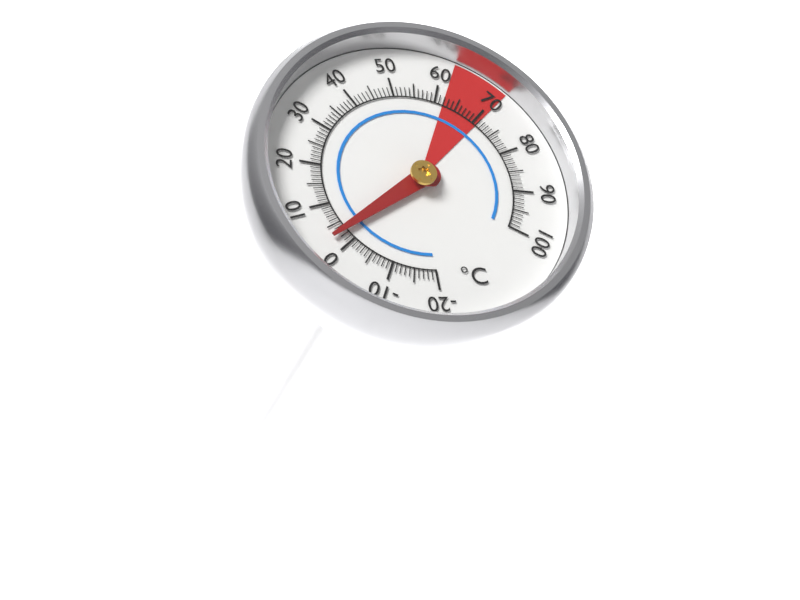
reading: 3 °C
